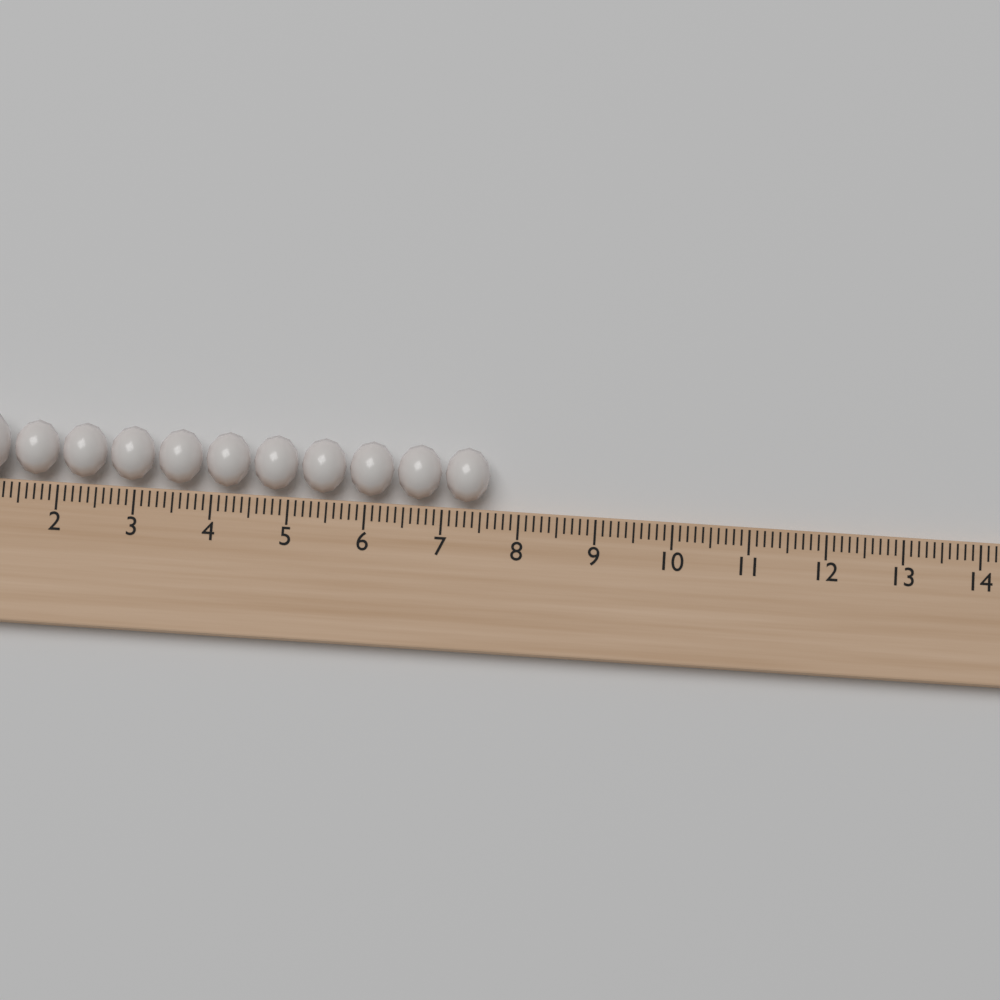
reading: 7.6 (no unit)
